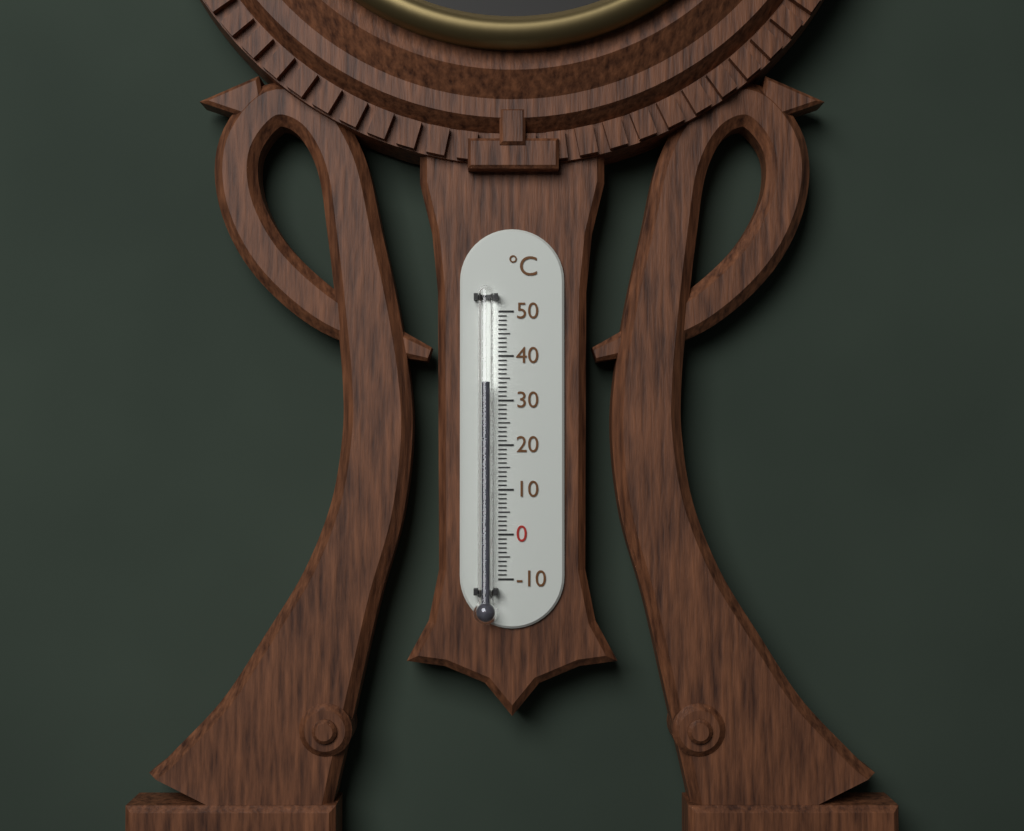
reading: 34 °C
